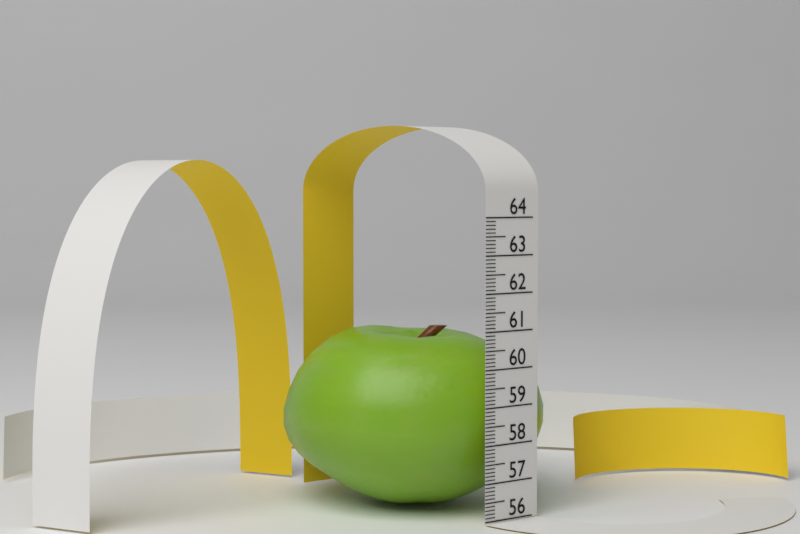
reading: 60.9 (no unit)
